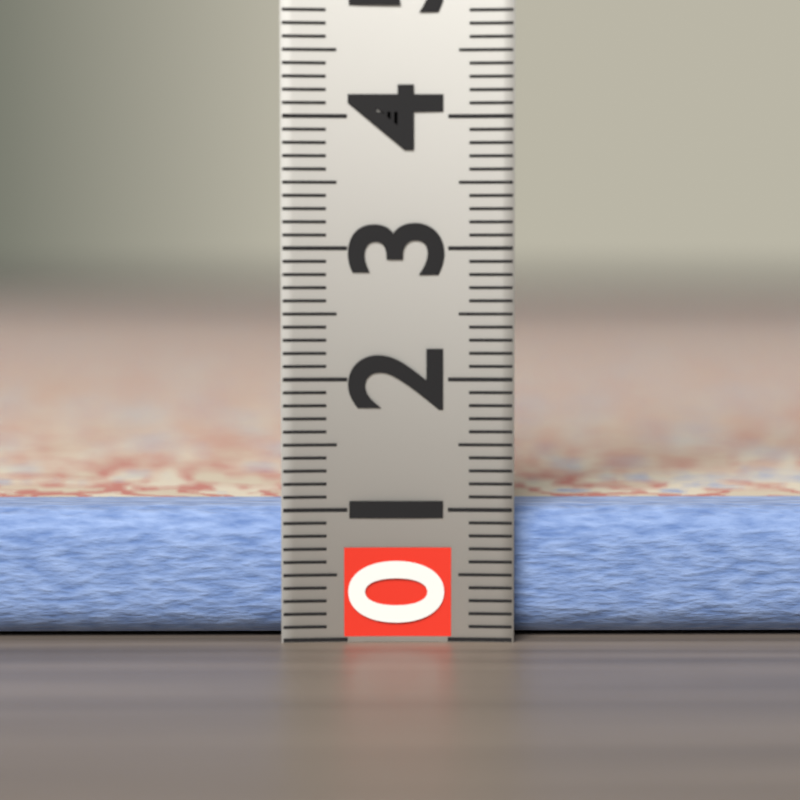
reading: 1.0 (no unit)
